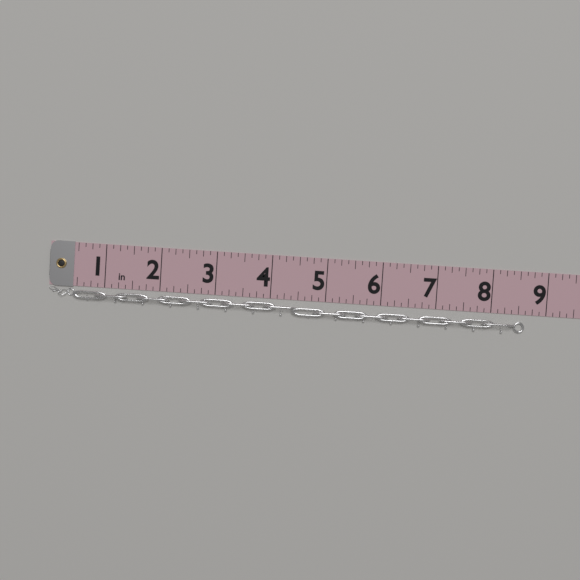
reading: 8.625 in
